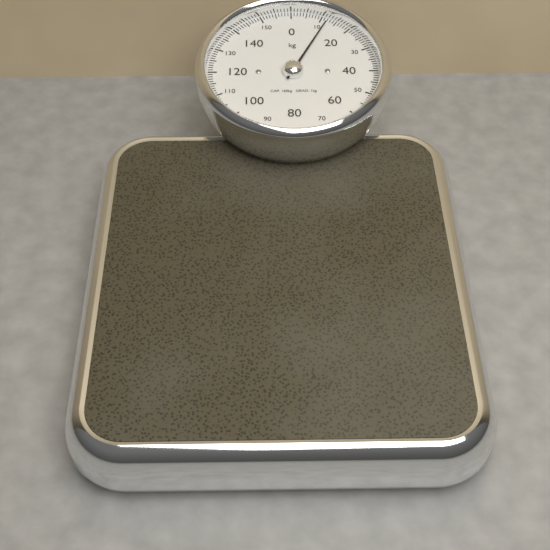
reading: 12 kg
